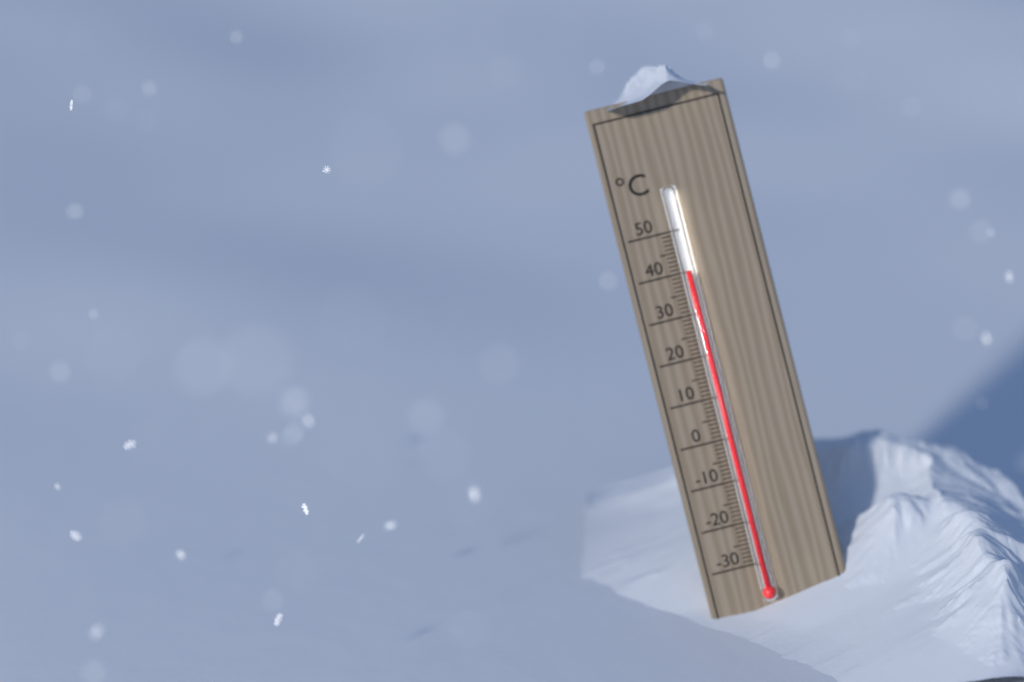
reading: 40 °C
